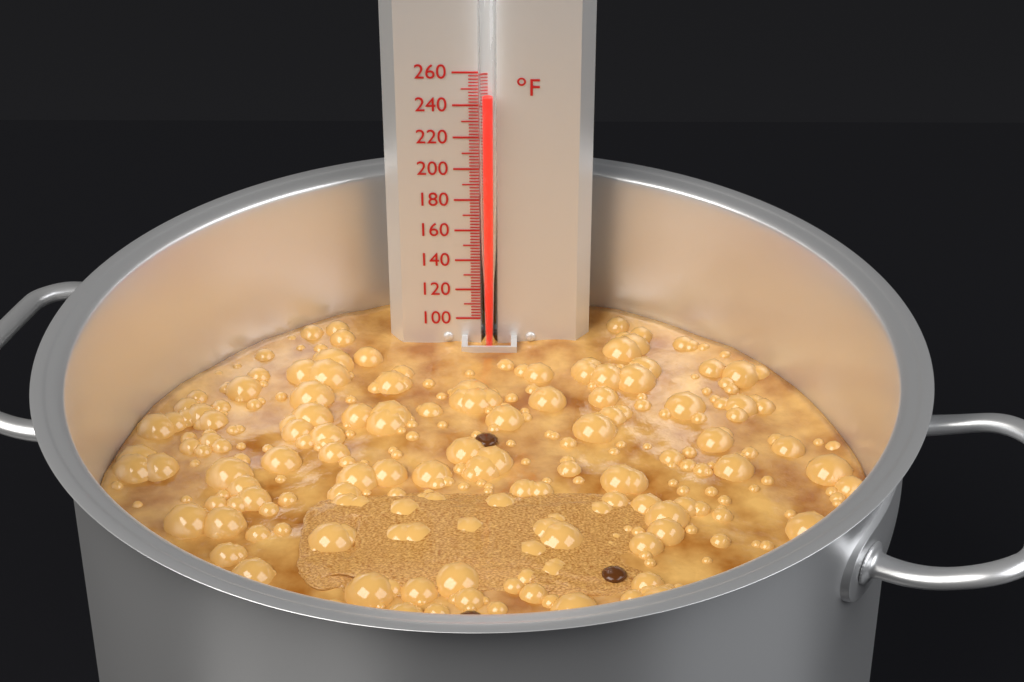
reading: 248 °F
